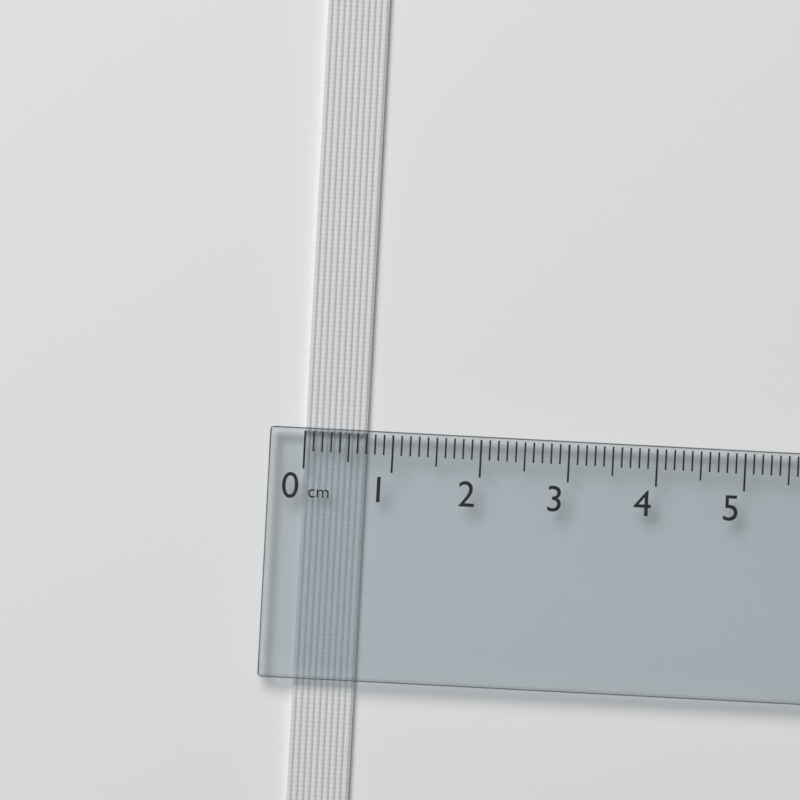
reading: 0.7 cm
